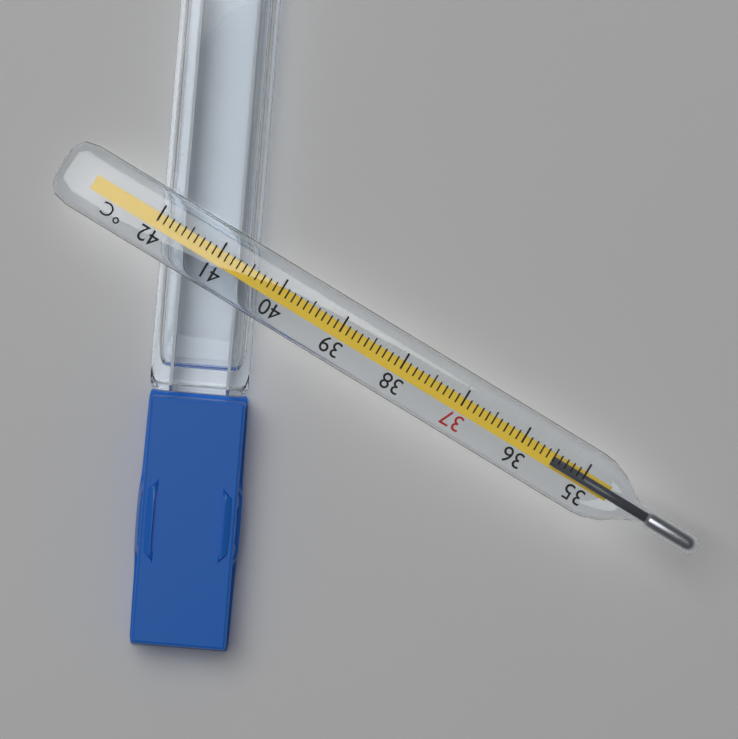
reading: 35.5 °C
